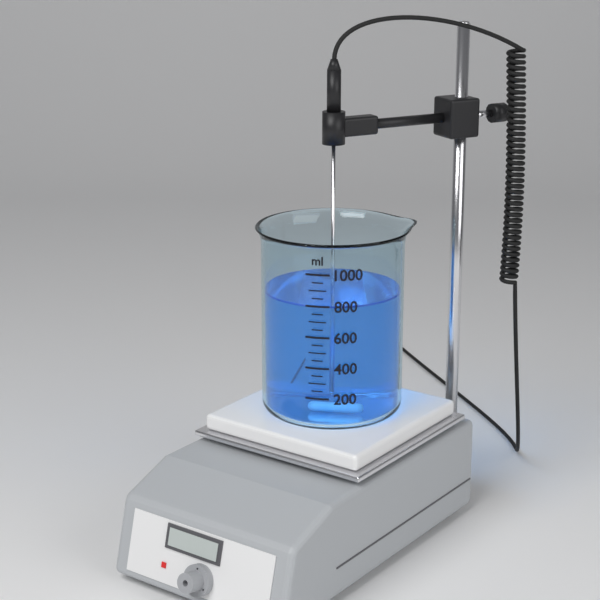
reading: 800 ml
